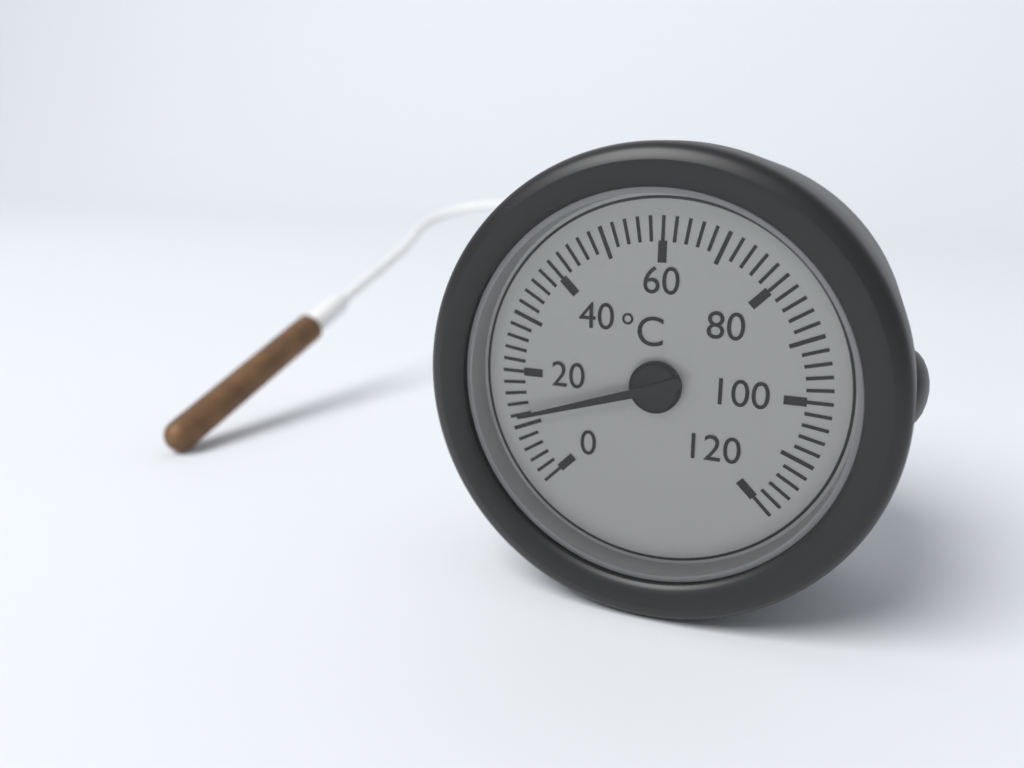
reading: 12 °C
